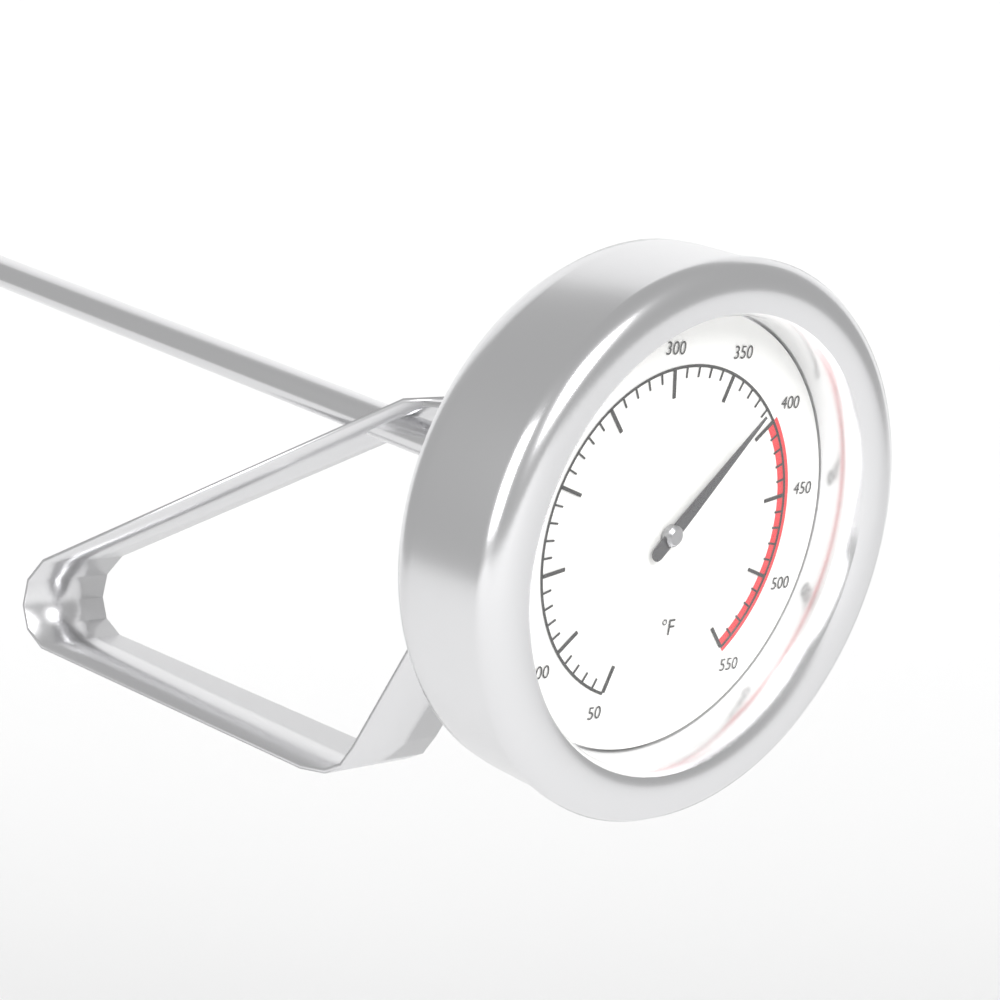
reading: 390 °F
